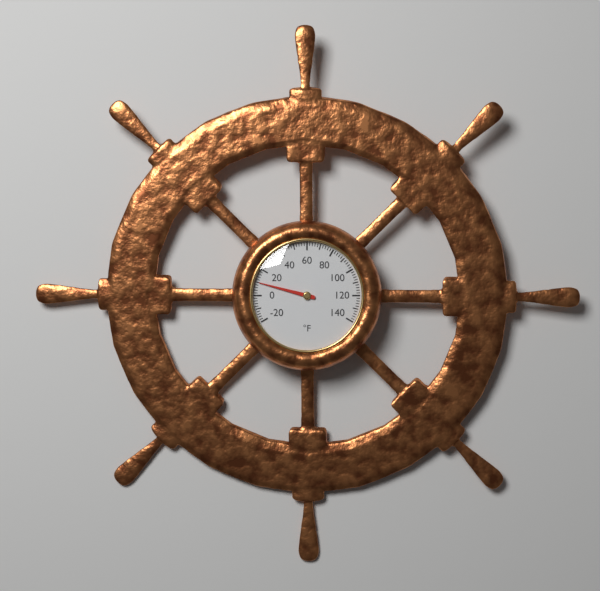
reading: 10 °F
